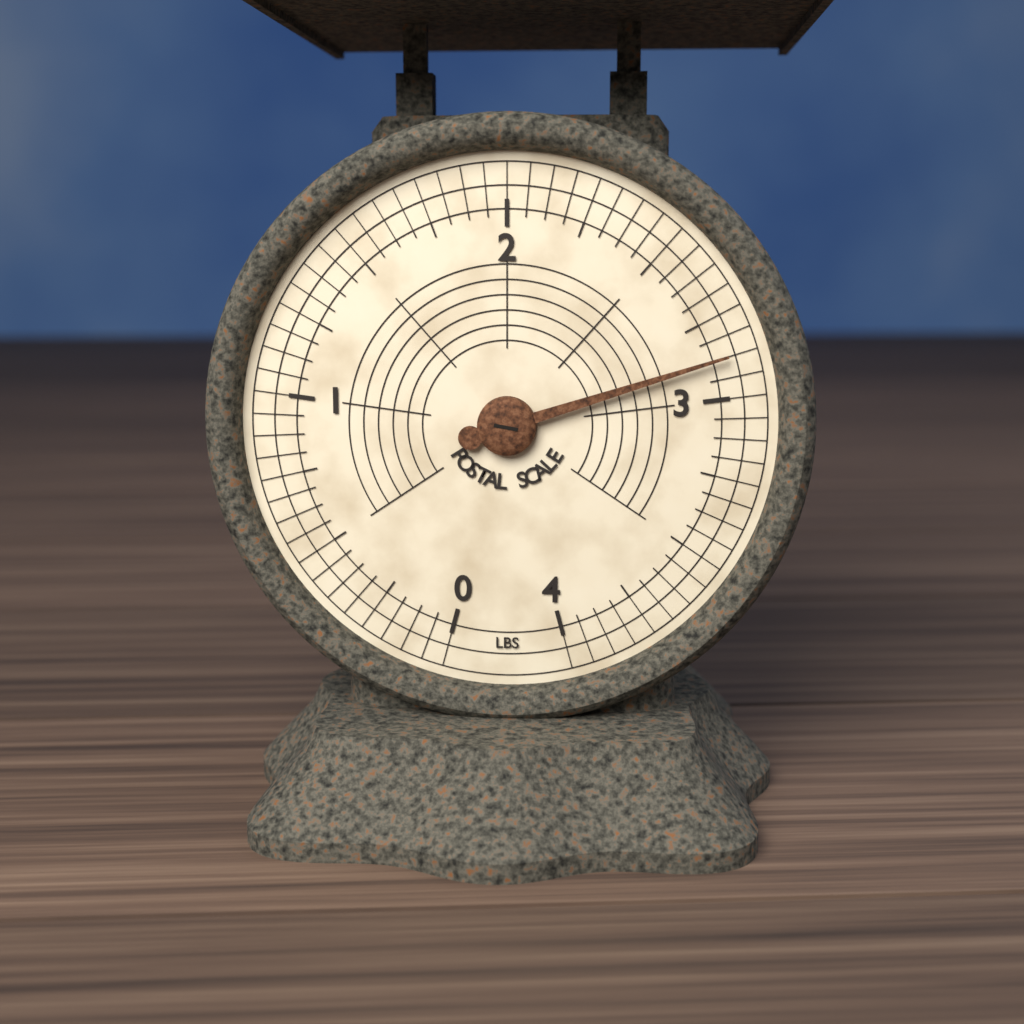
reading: 2.8750 lbs
